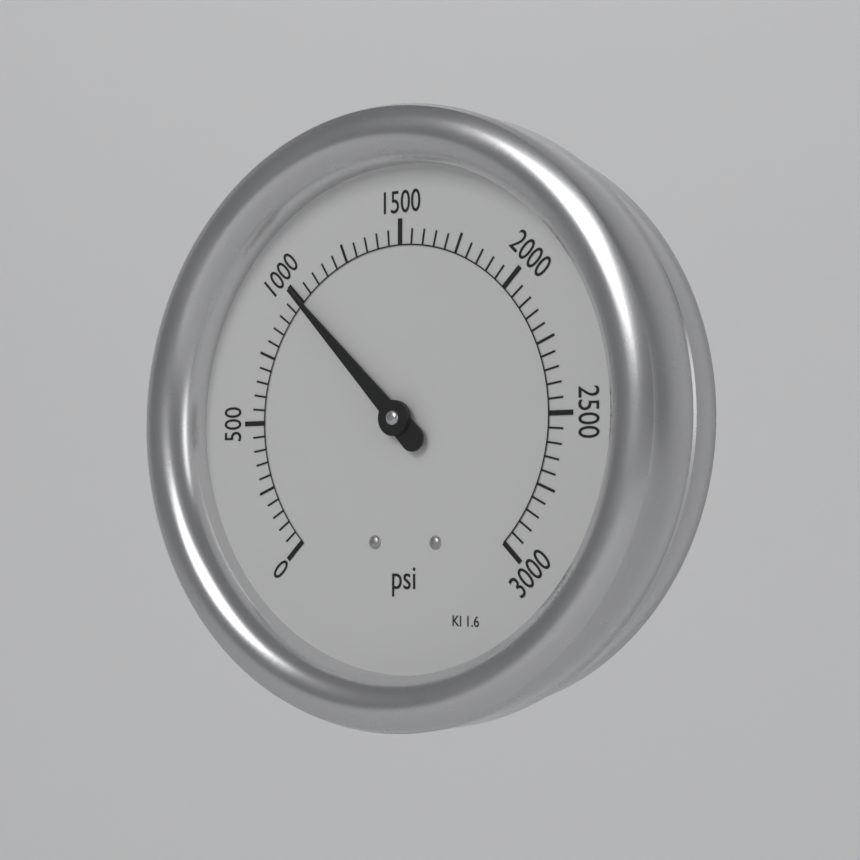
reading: 1000 psi
